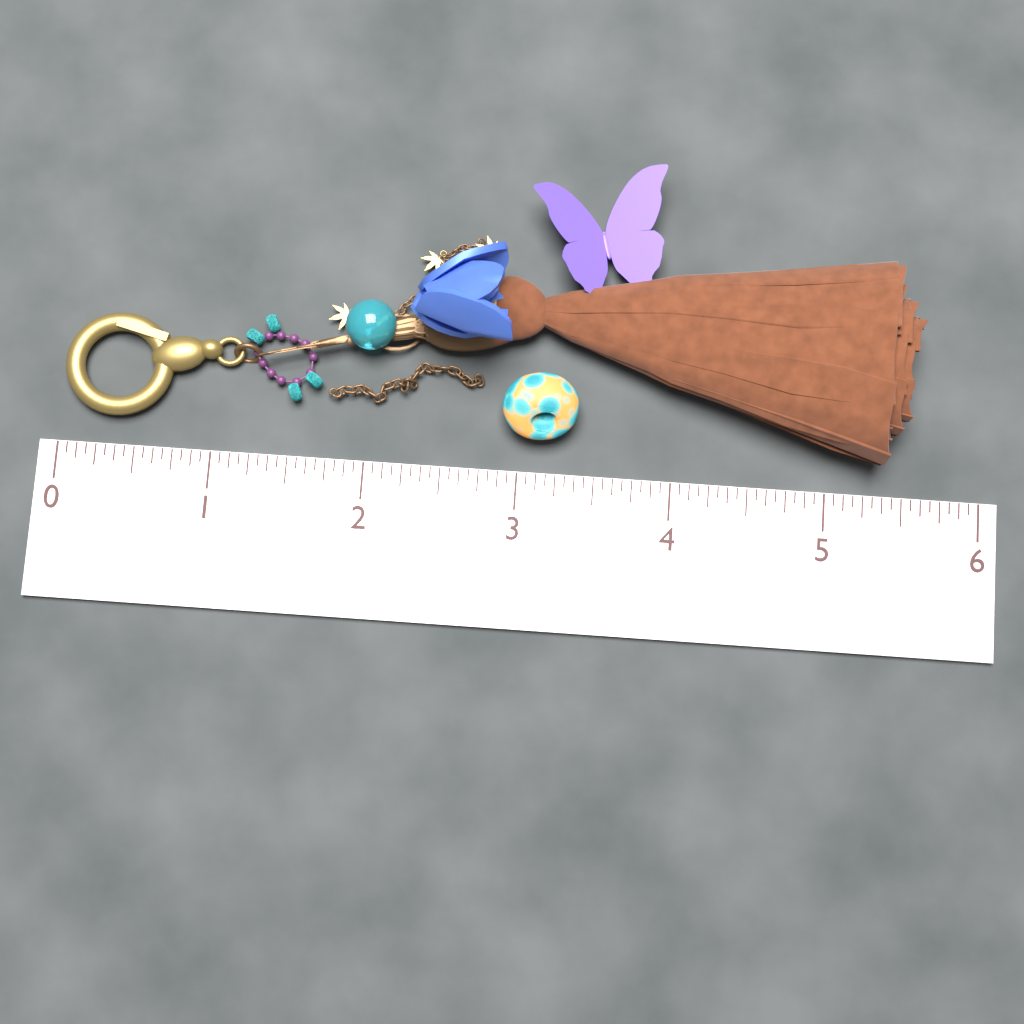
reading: 5.5625 (no unit)
